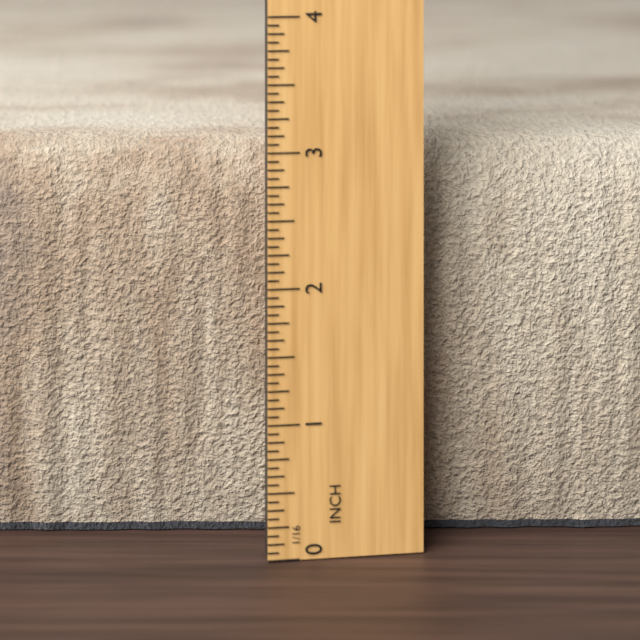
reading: 3.0000 in
